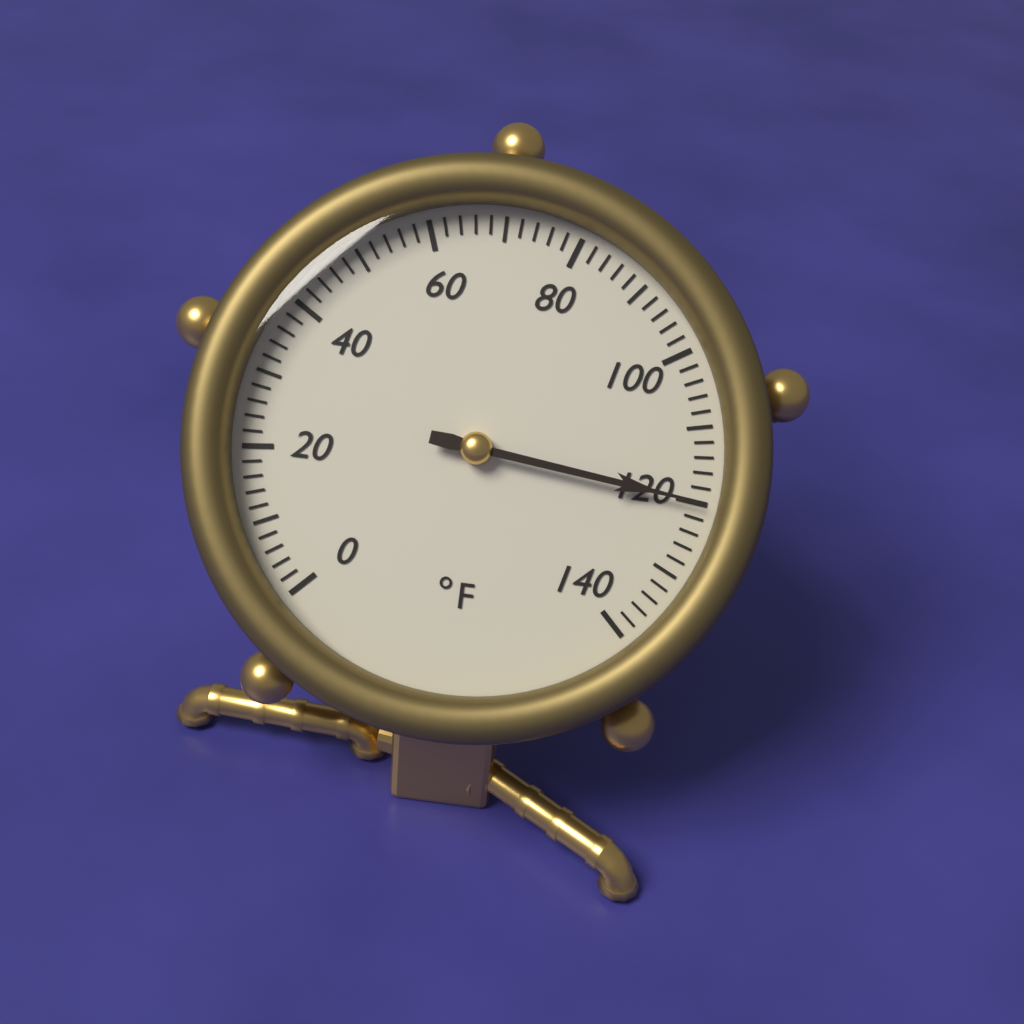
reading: 120 °F
